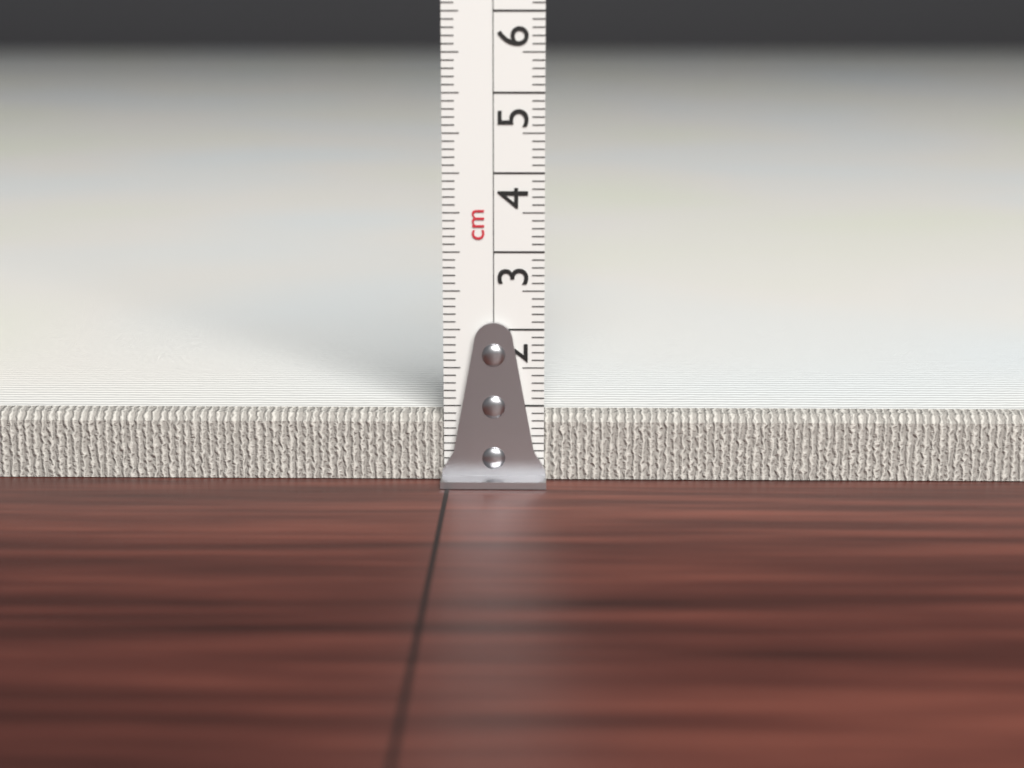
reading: 0.9 cm
